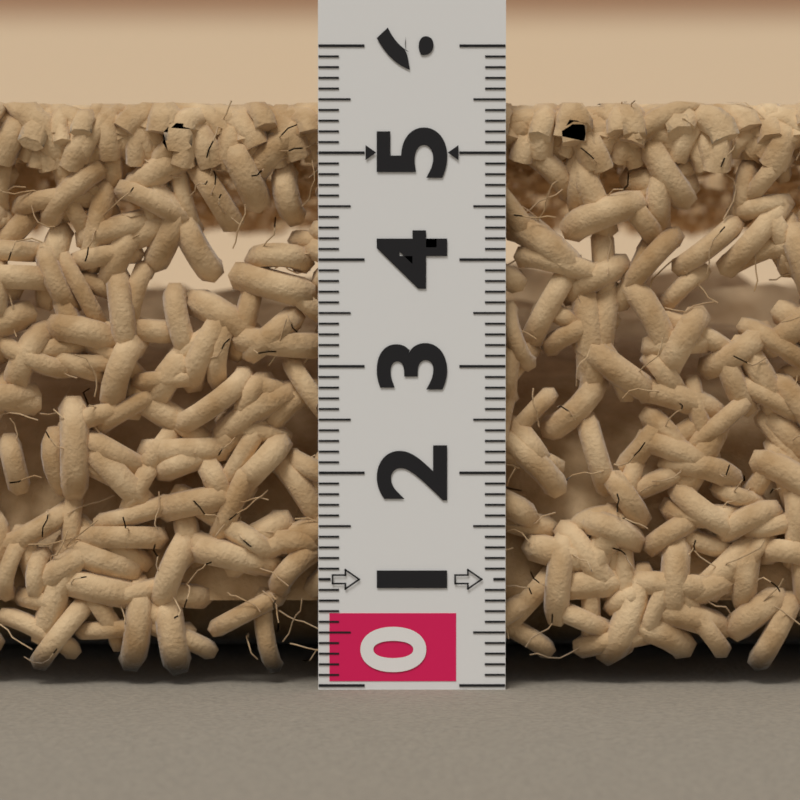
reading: 5.5 (no unit)
